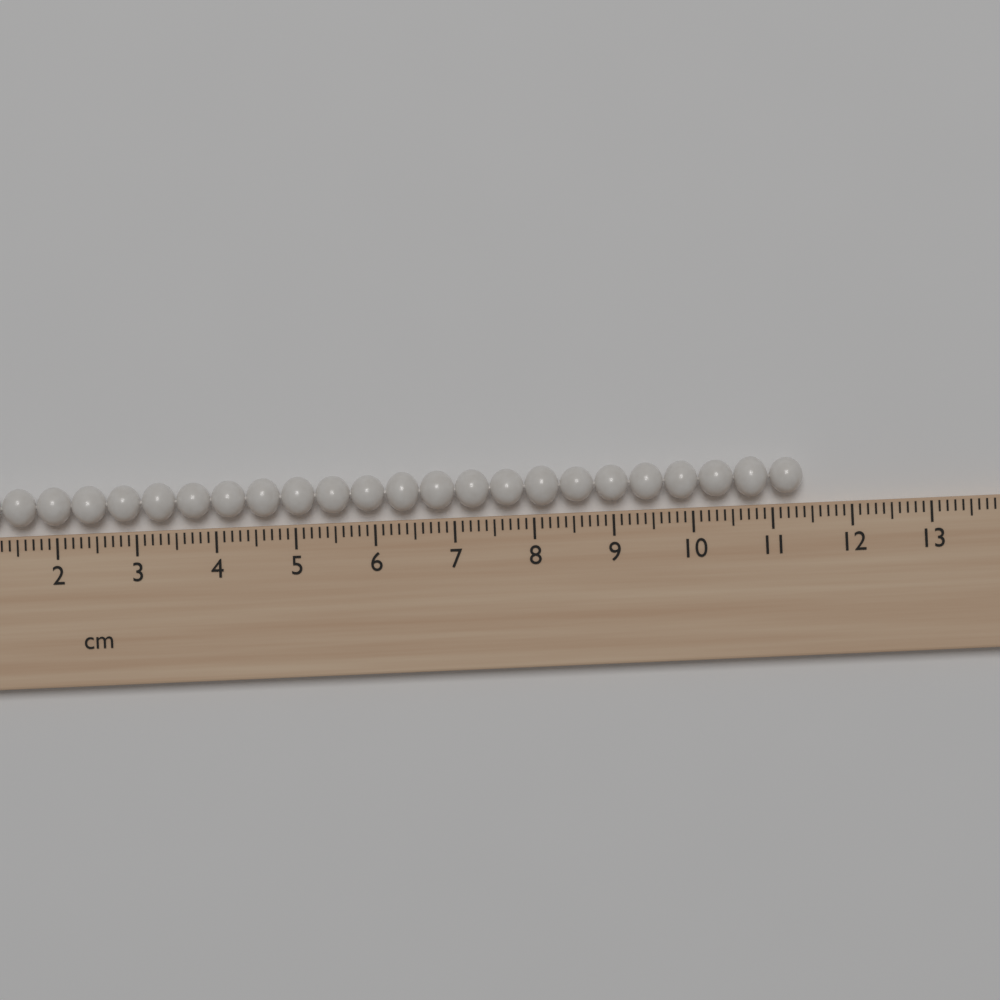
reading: 11.4 cm
